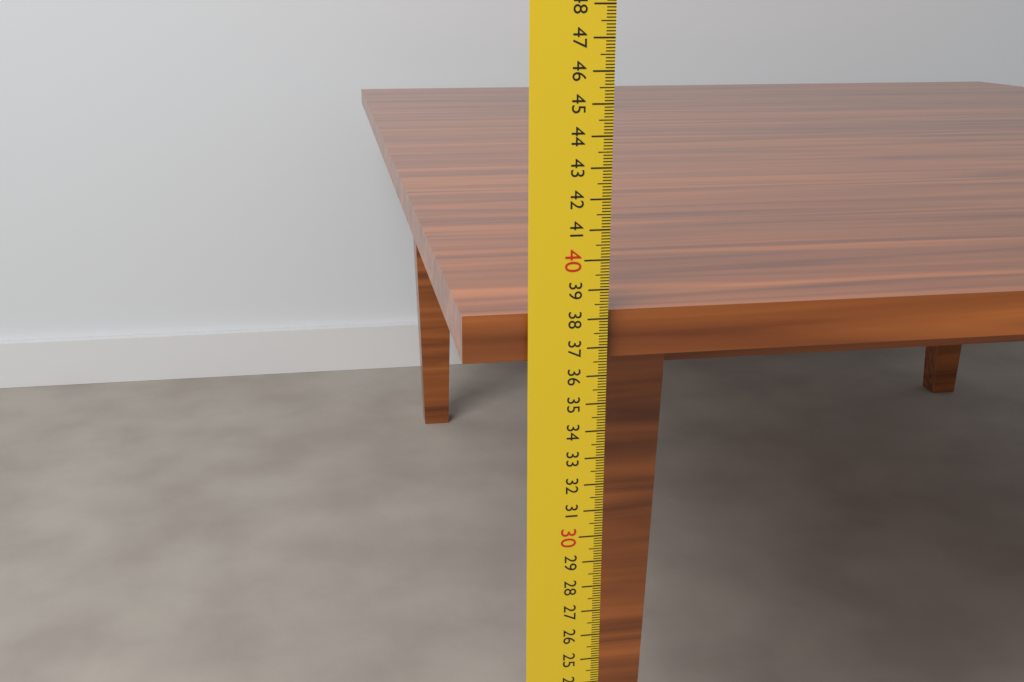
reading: 38.2 cm
